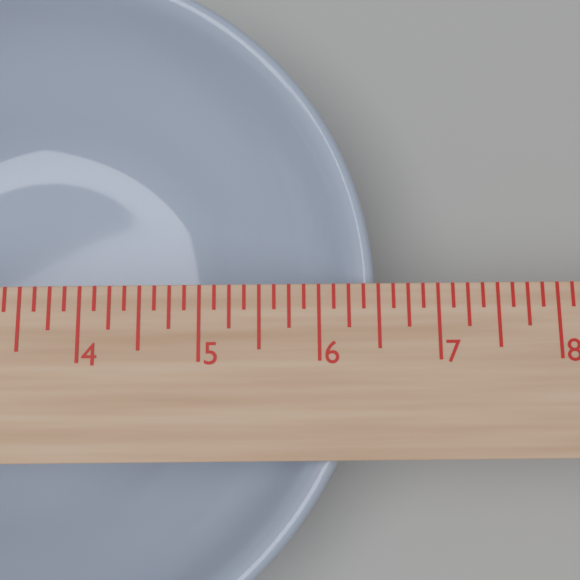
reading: 6.500 in
